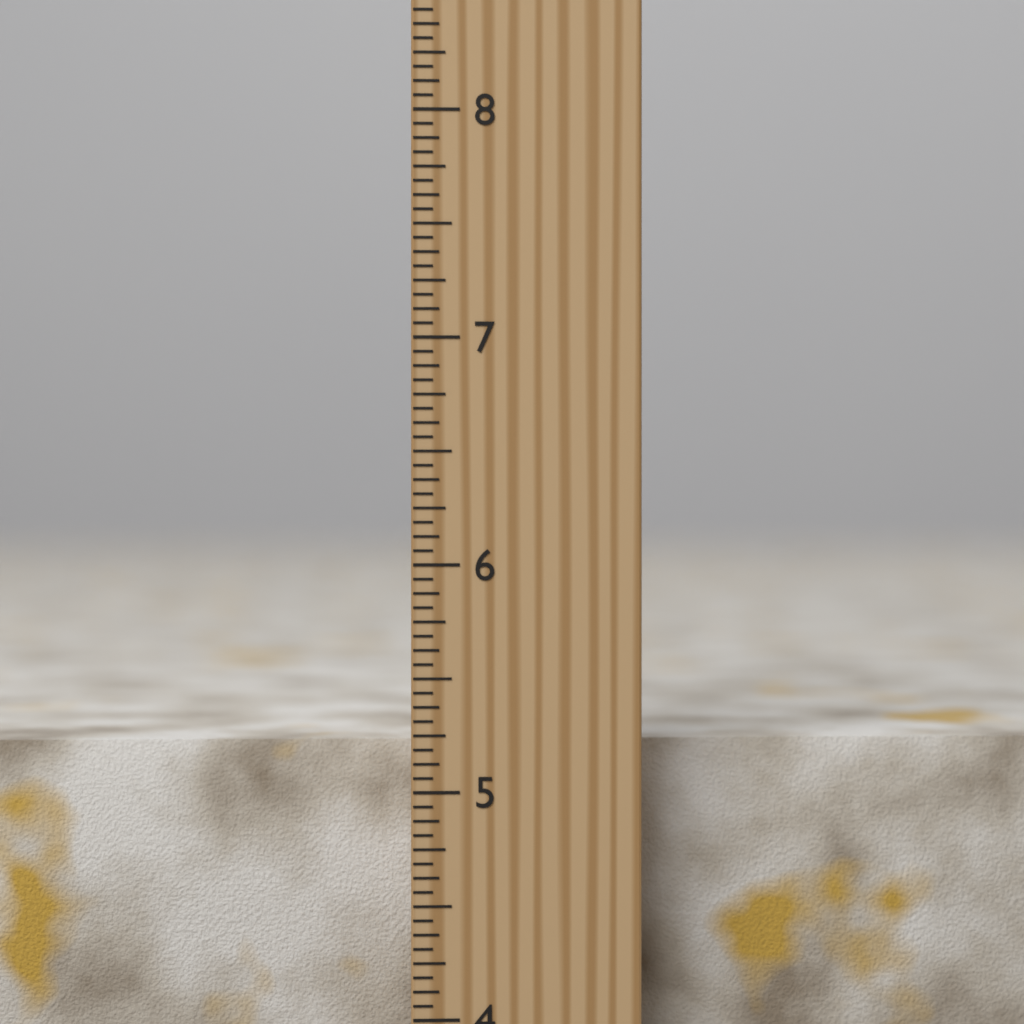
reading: 5.1875 inch
